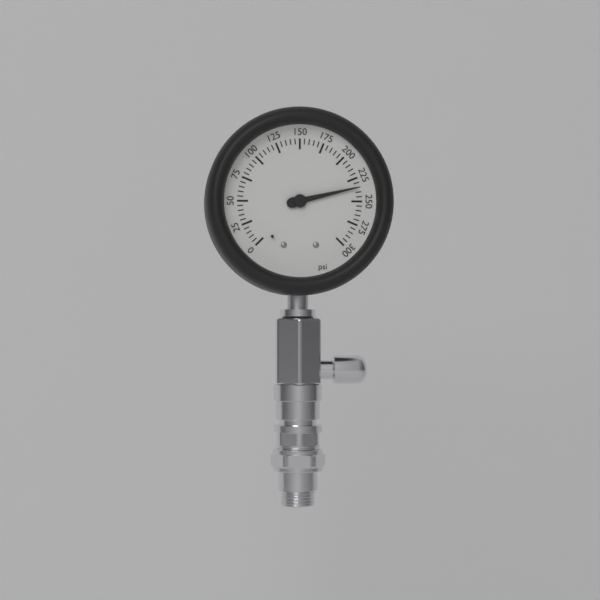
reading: 235 psi
